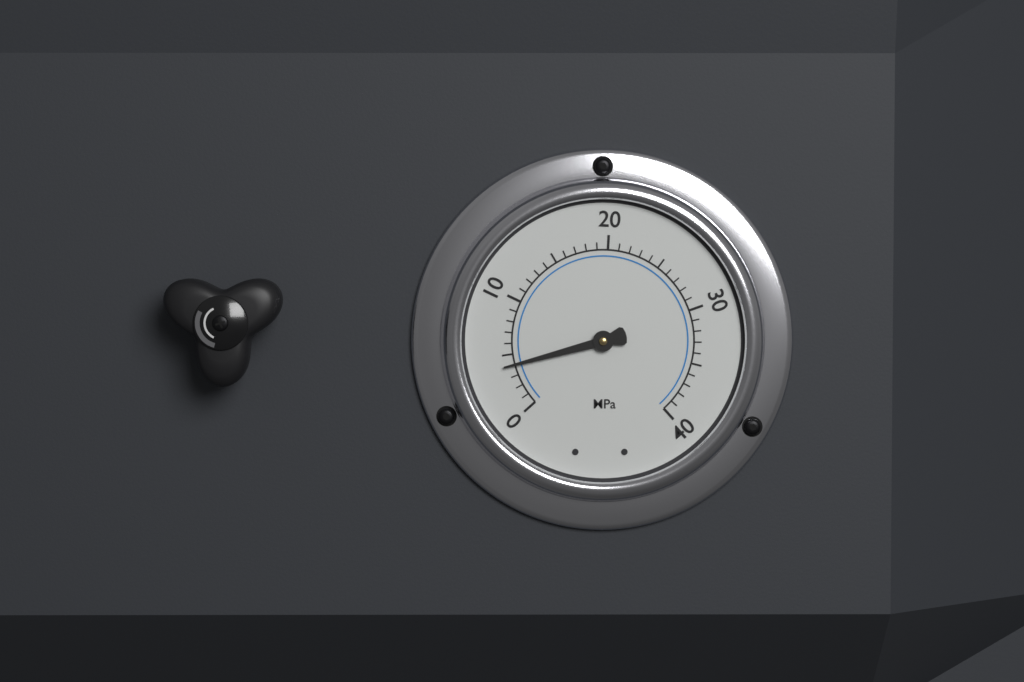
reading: 4 MPa
